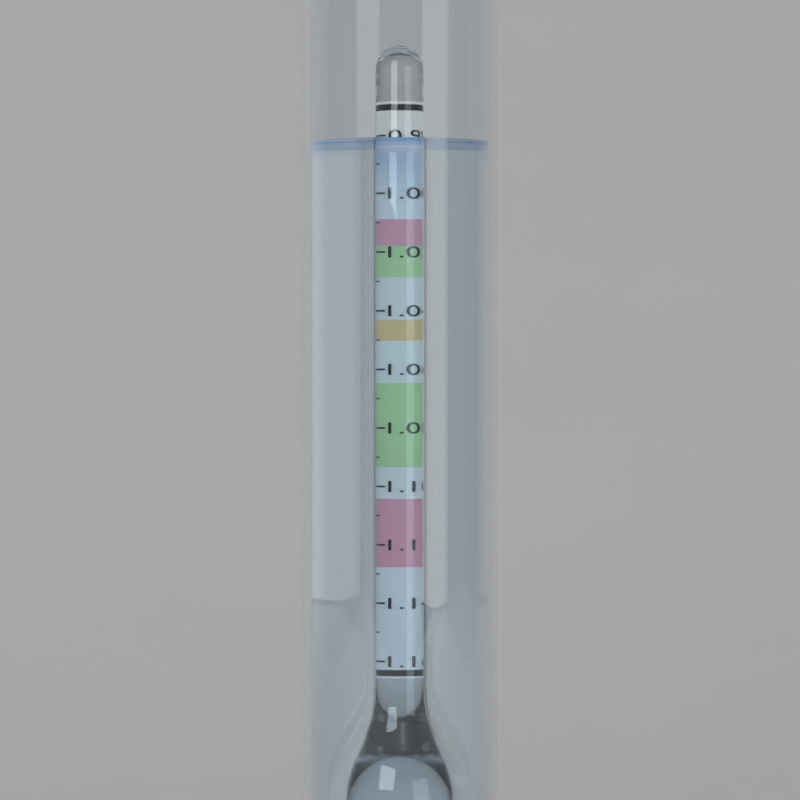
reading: 0.982 (no unit)
